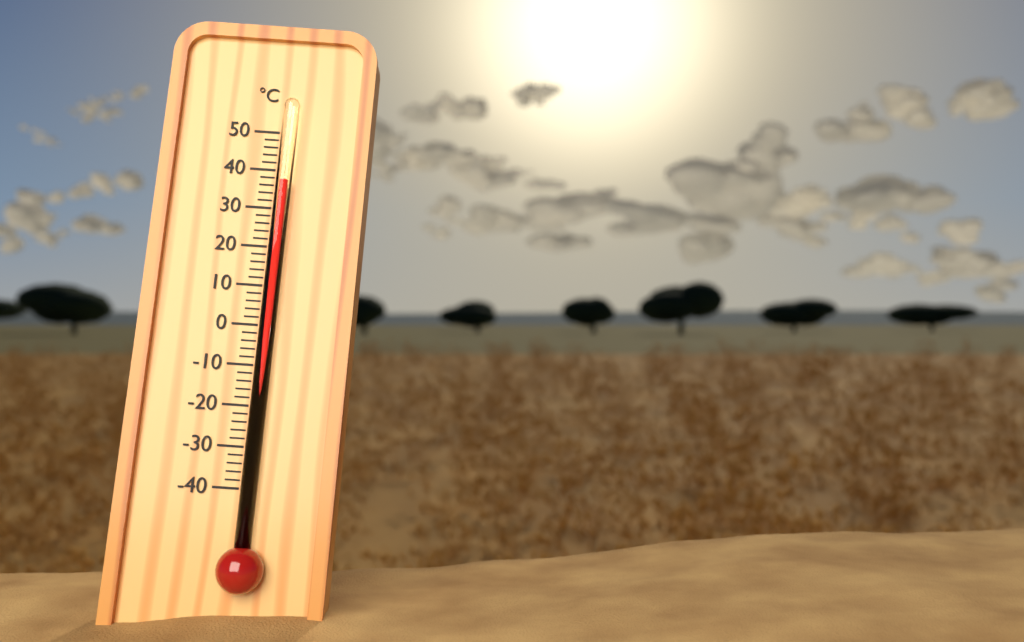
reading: 37 °C
